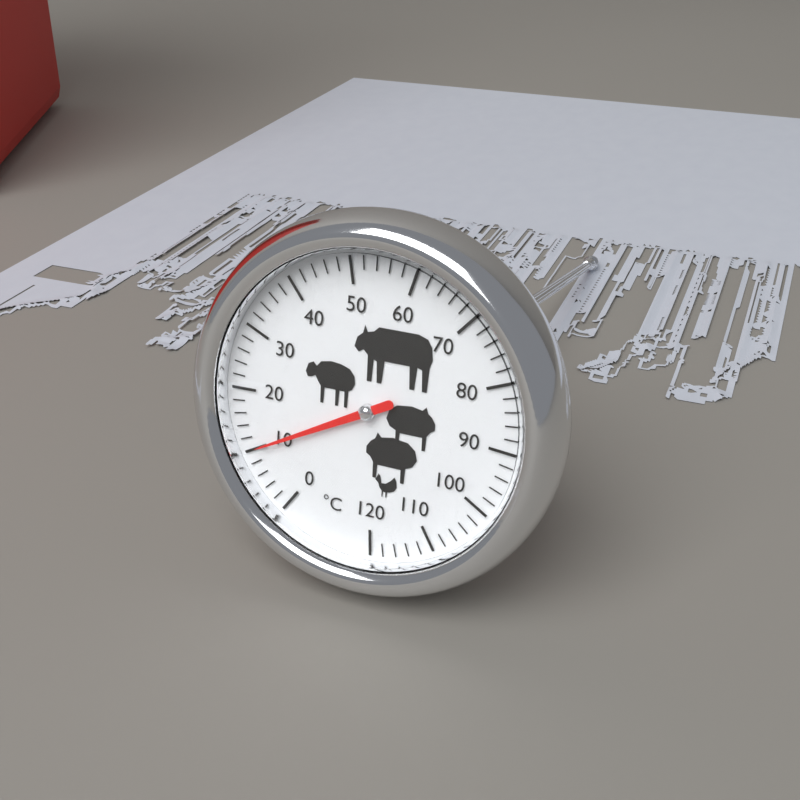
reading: 10 °C
